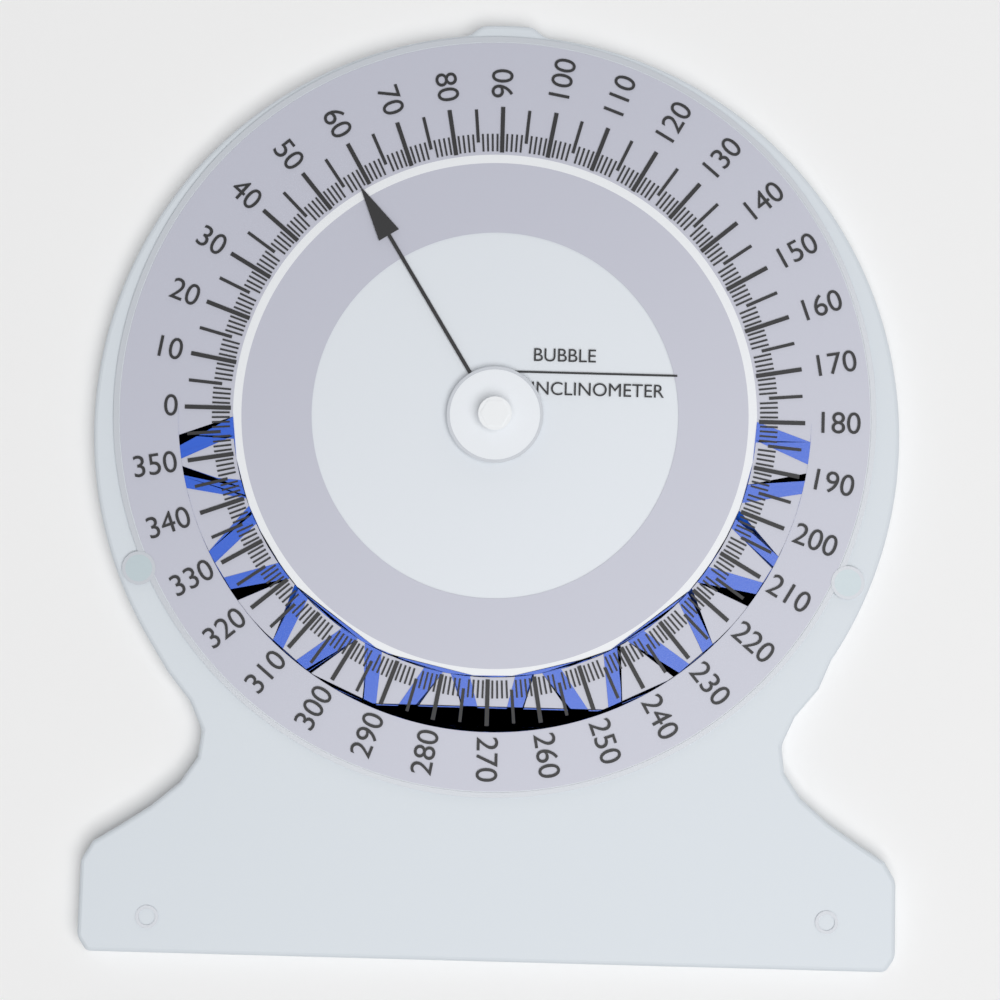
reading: 58 (no unit)
